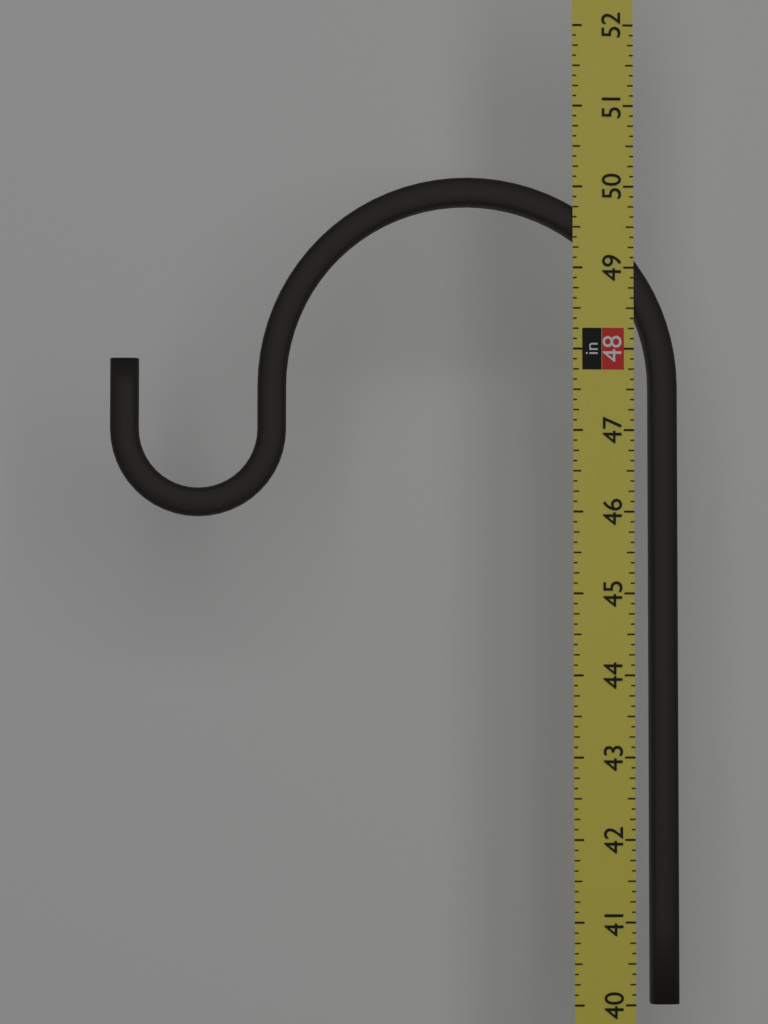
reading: 50.125 in
